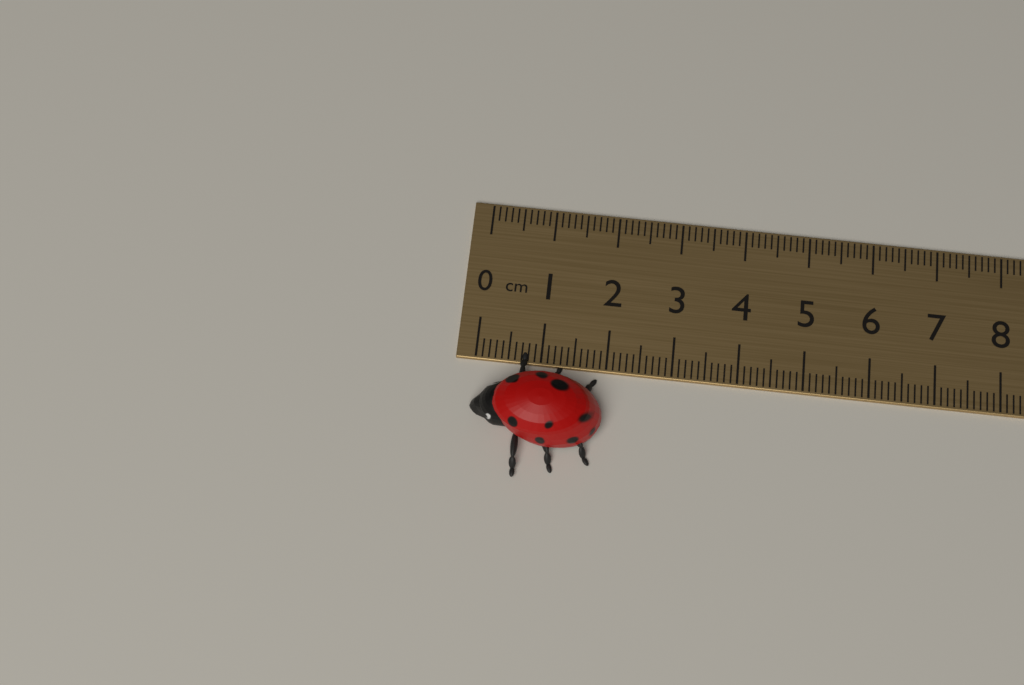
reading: 2.0 cm
